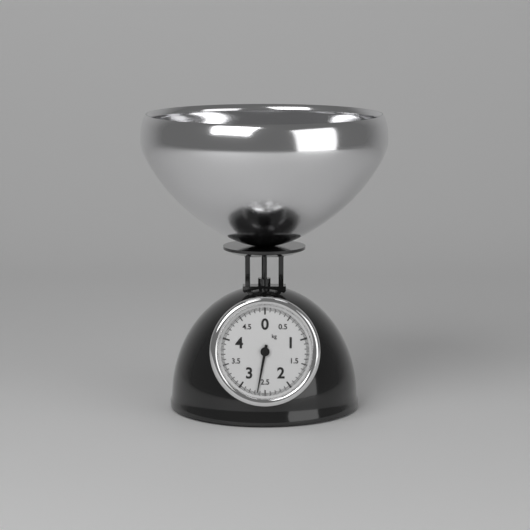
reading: 2.650 kg
